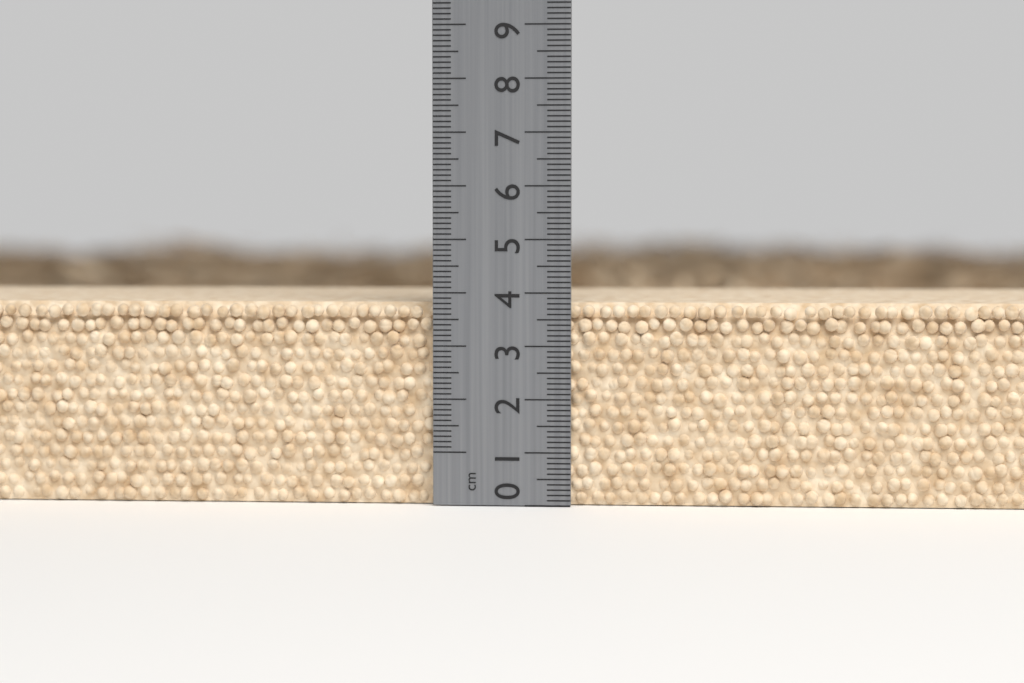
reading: 3.8 cm
